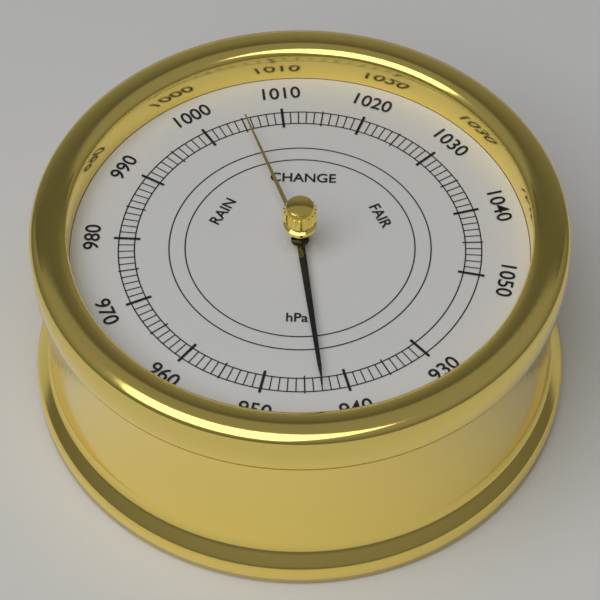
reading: 943 hPa
